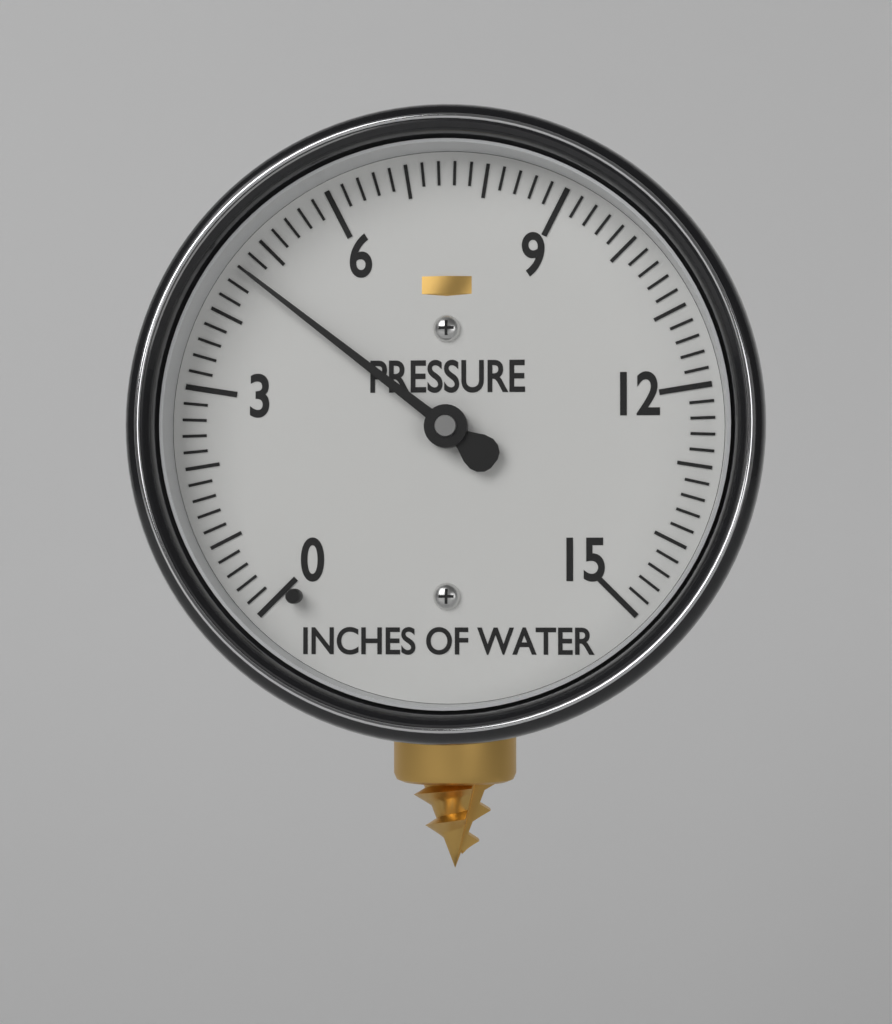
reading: 4.6 inches of water
